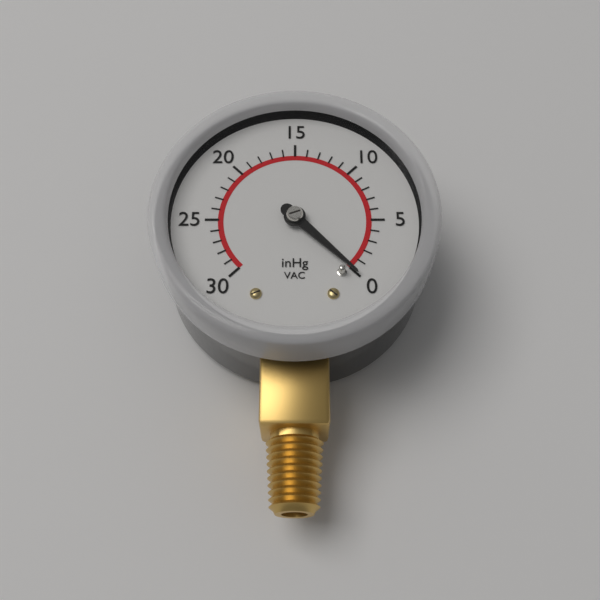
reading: 0 inHg
